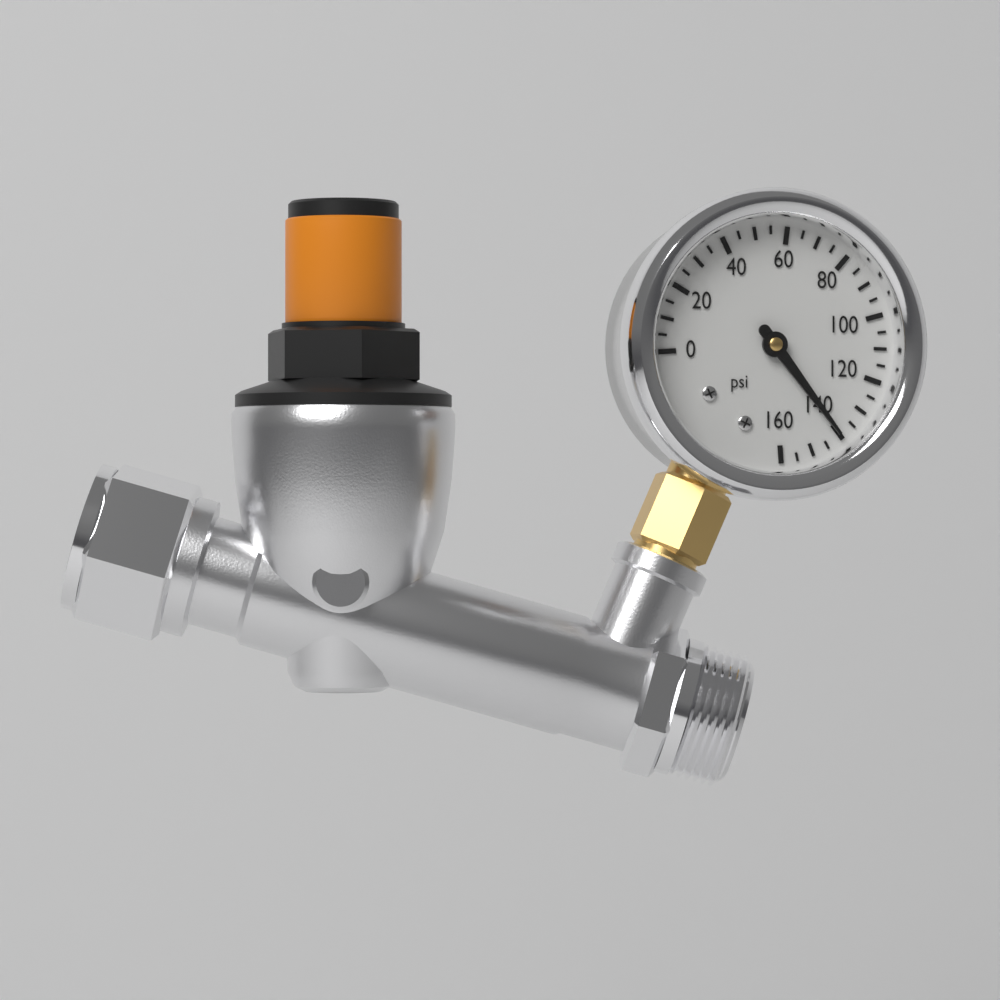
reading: 140 psi
